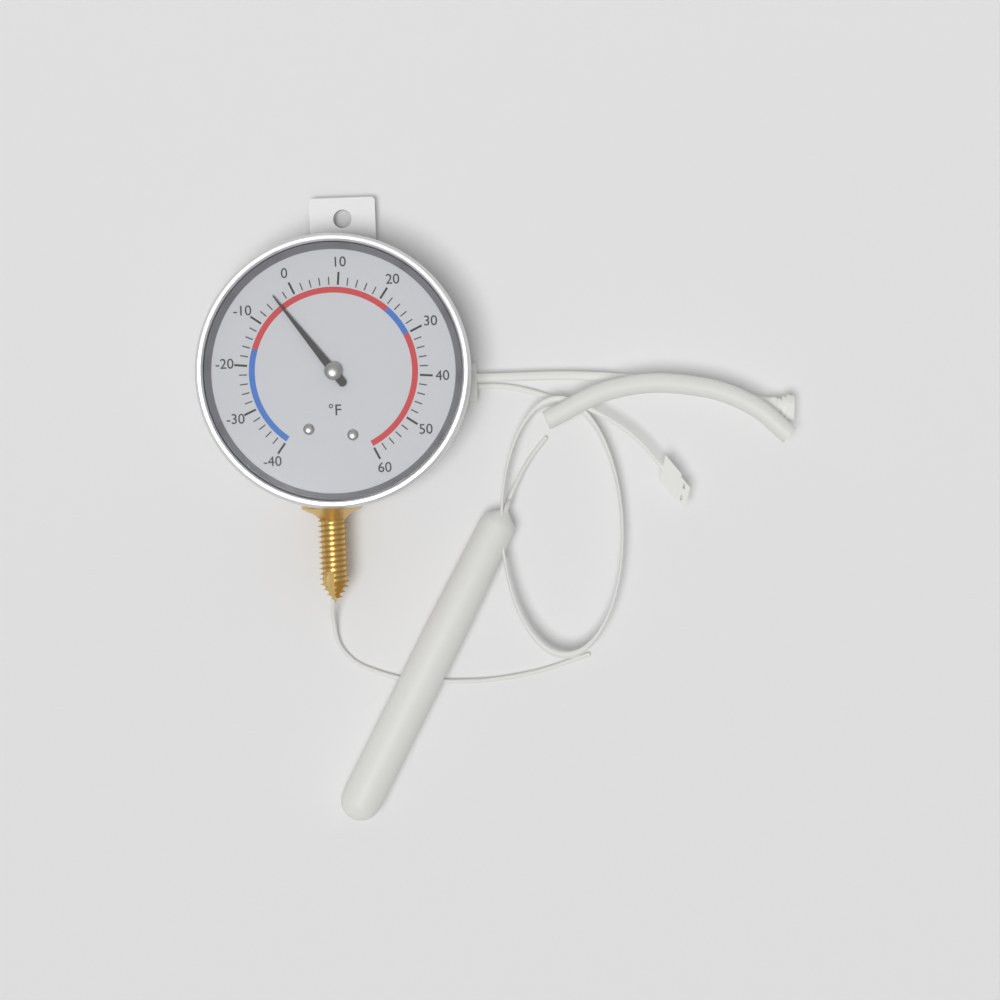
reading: -4 °F
